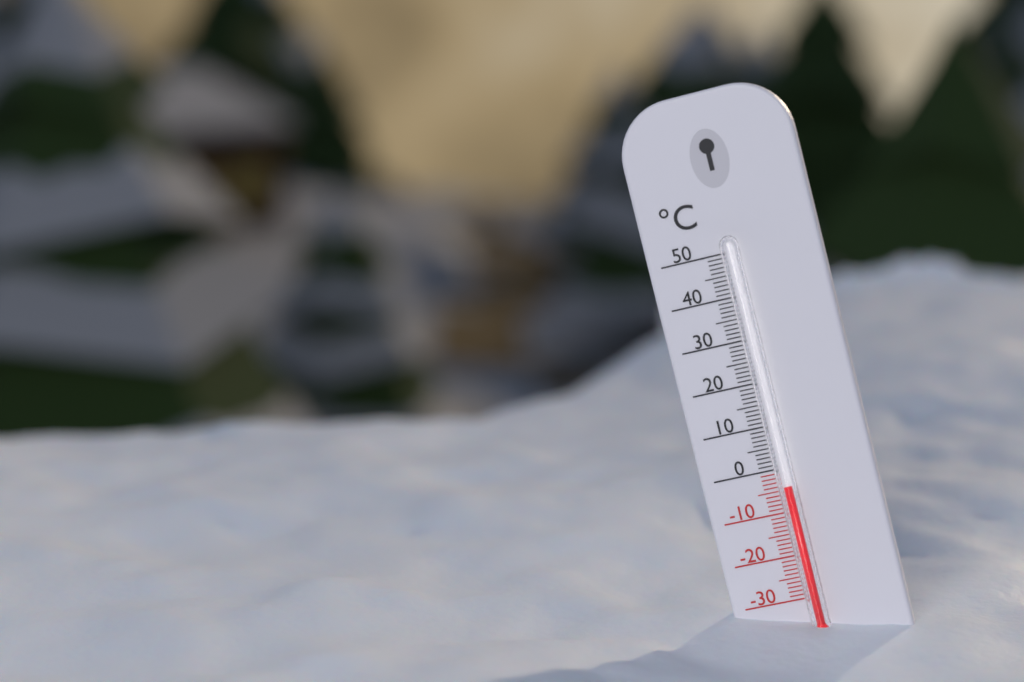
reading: -4 °C
